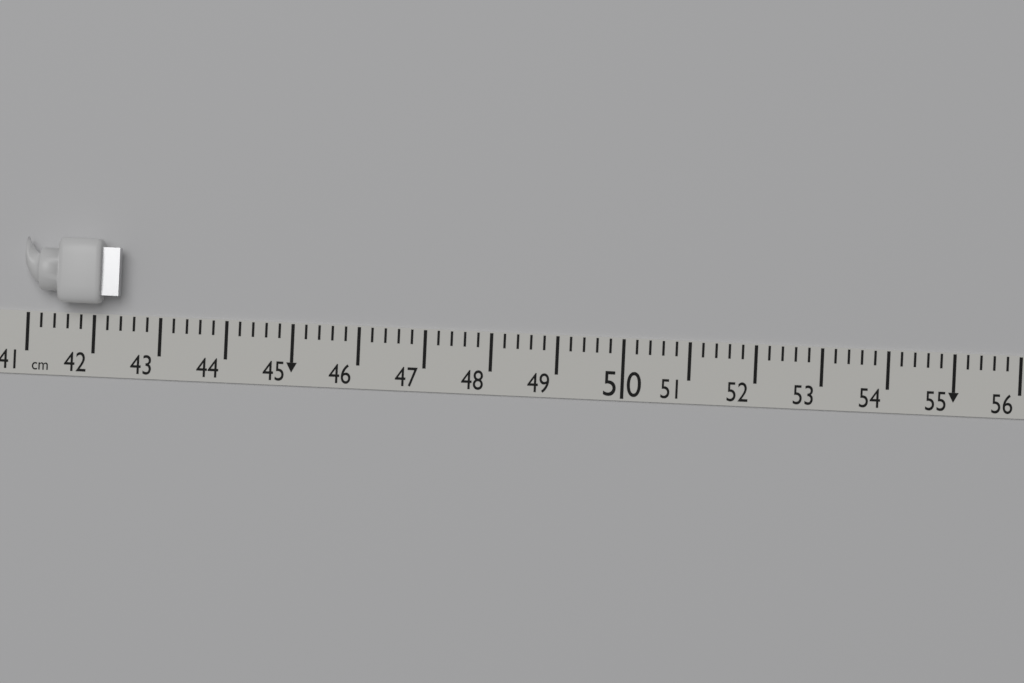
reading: 42.4 cm
